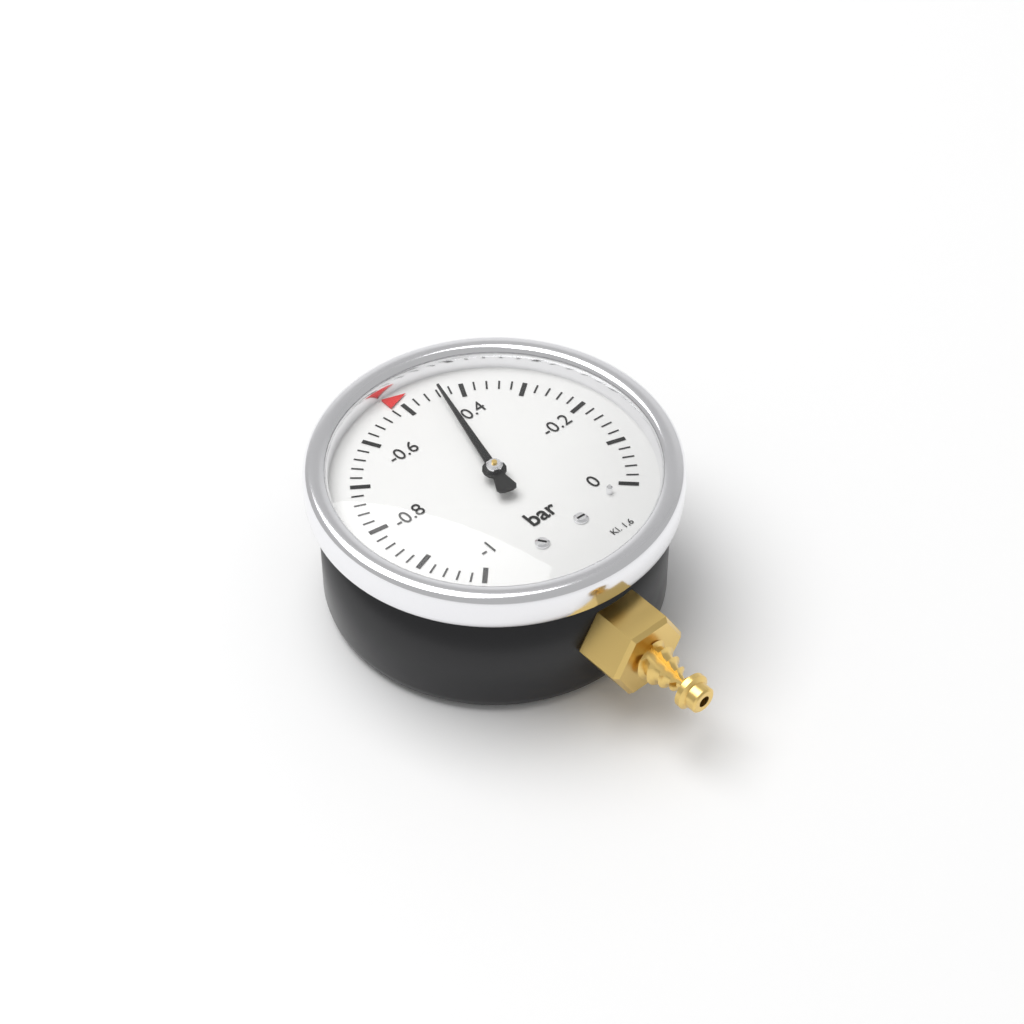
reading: -0.44 bar
